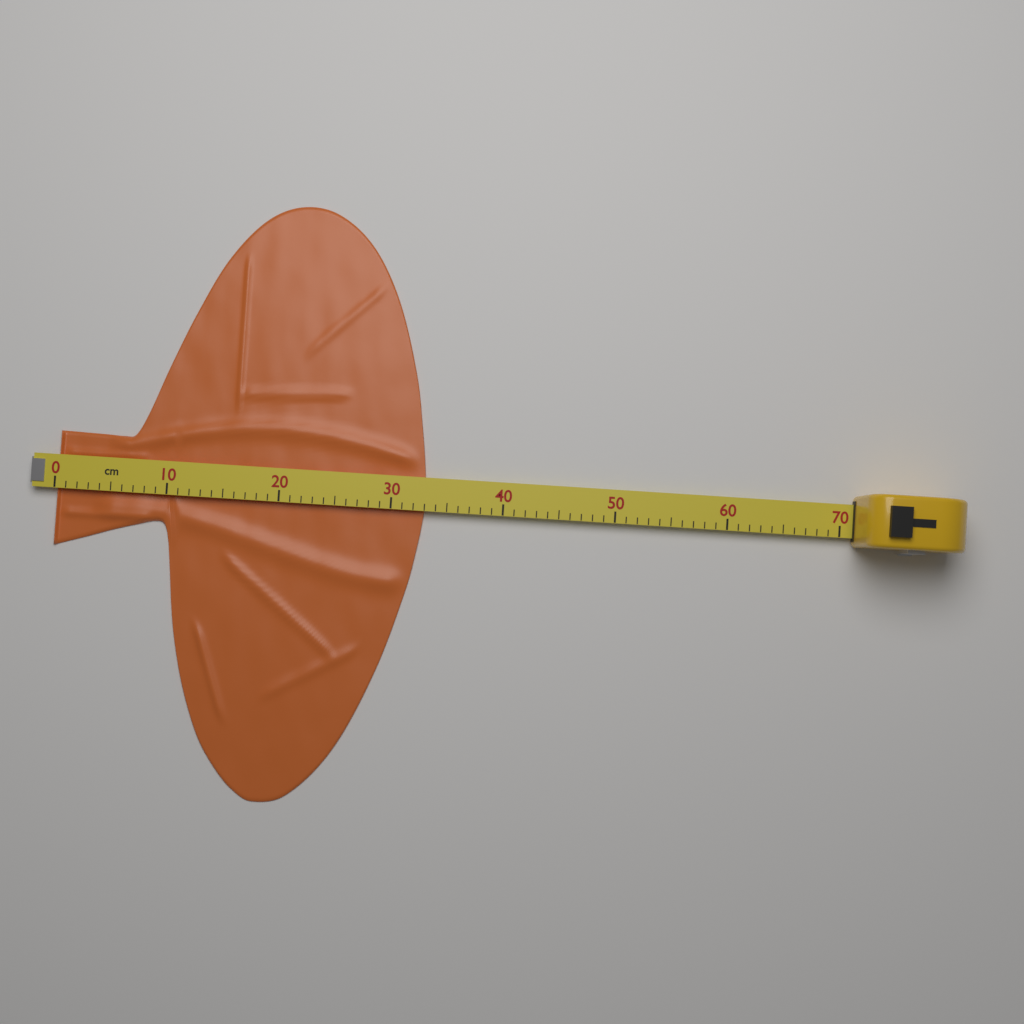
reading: 33 cm
